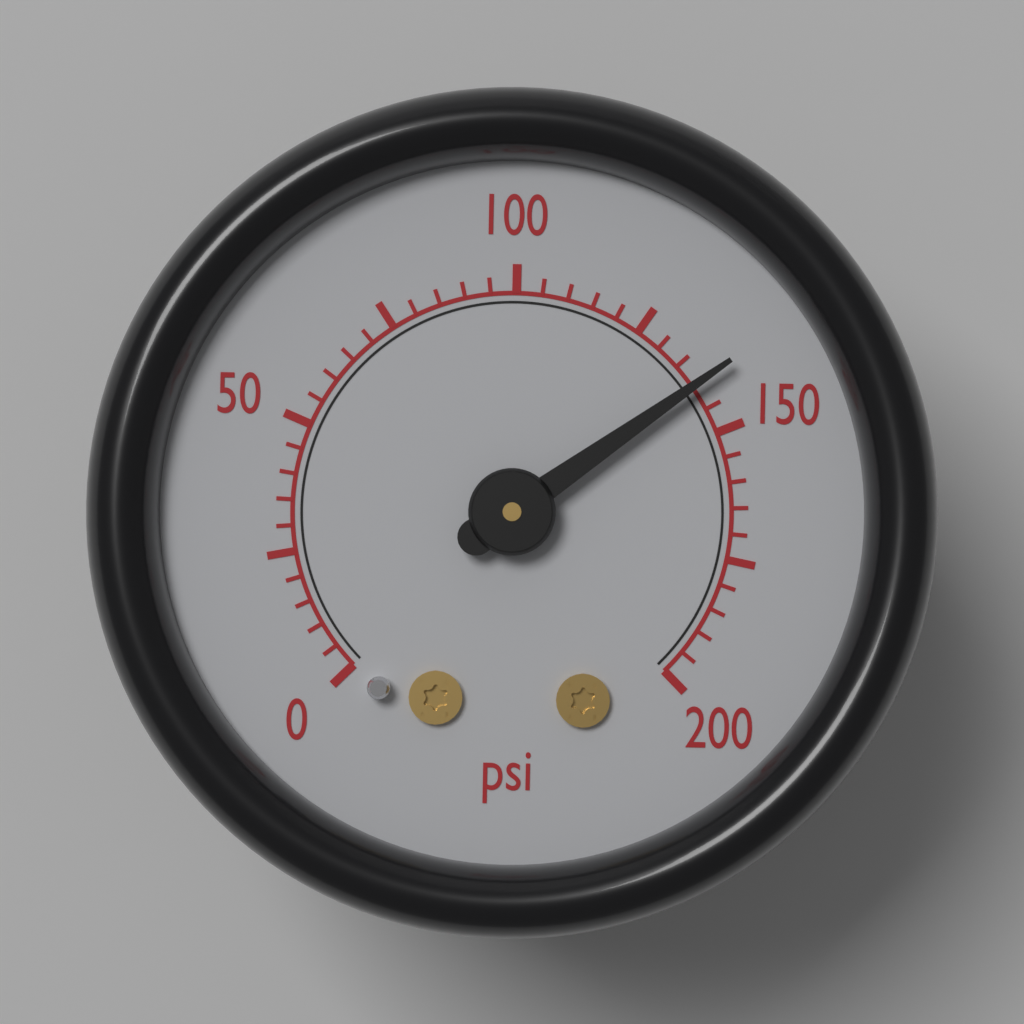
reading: 140 psi
